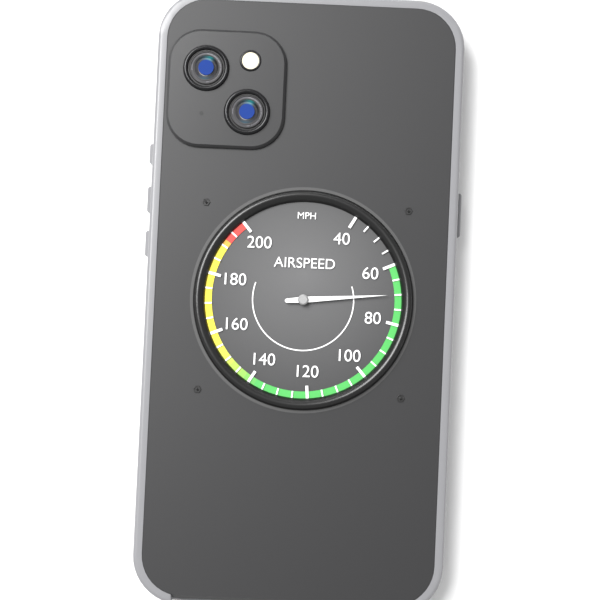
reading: 70 mph
